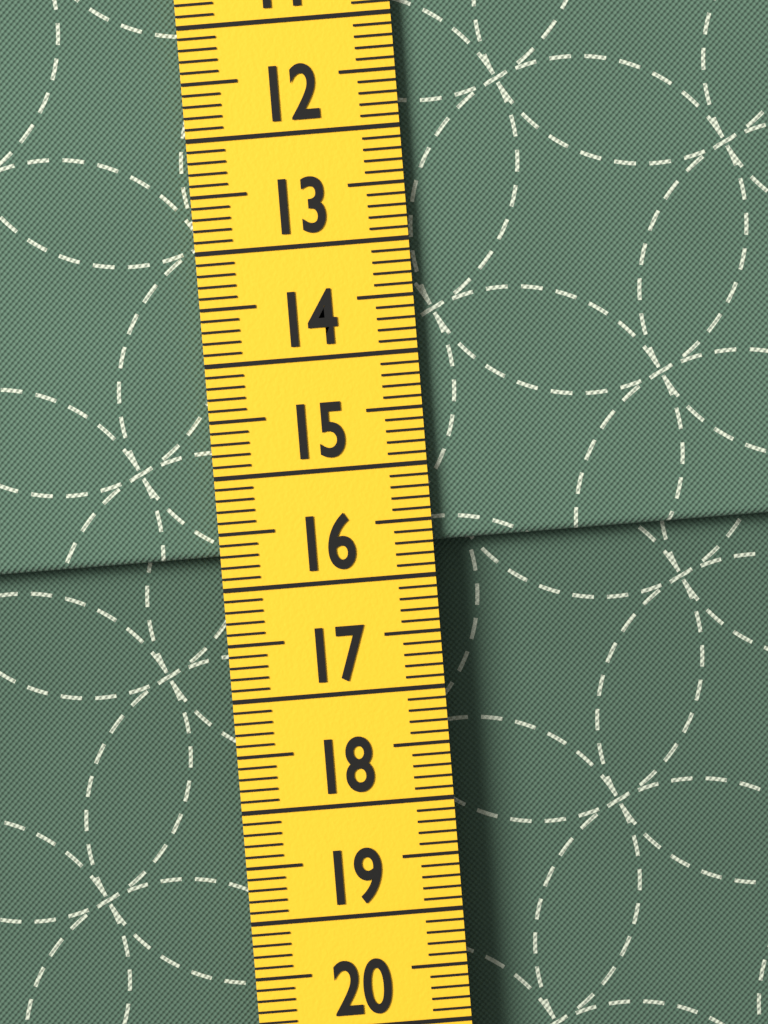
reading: 15.7 cm
